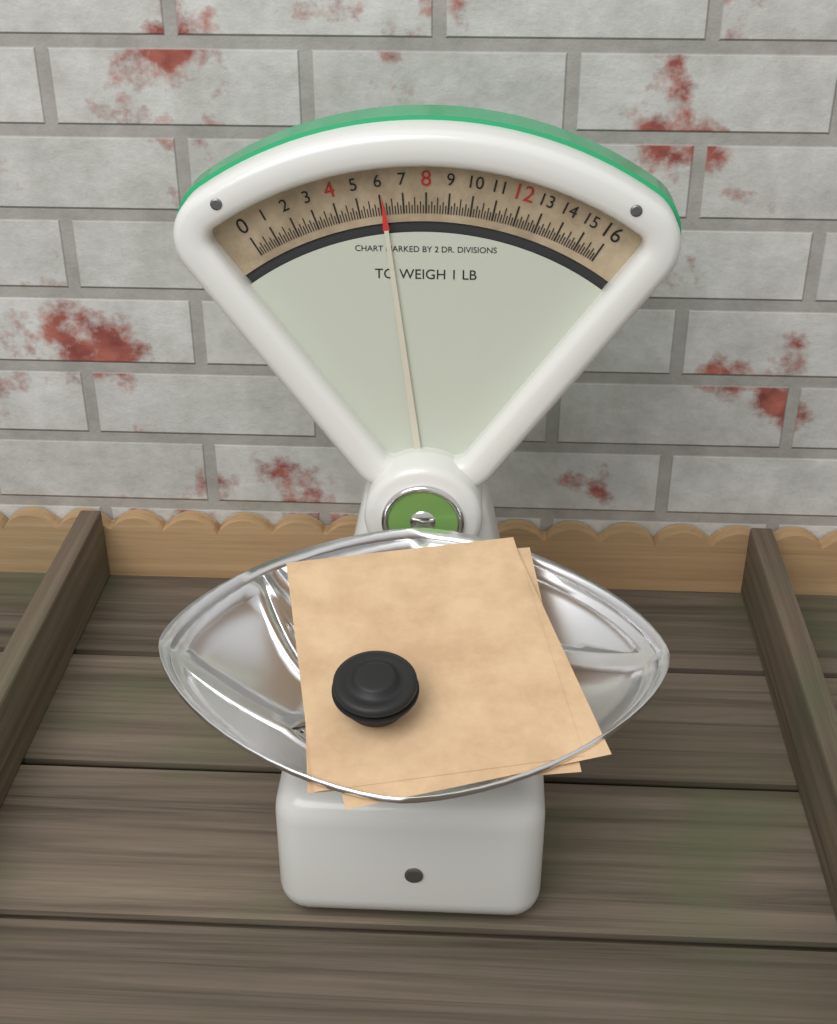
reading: 6.125 oz
